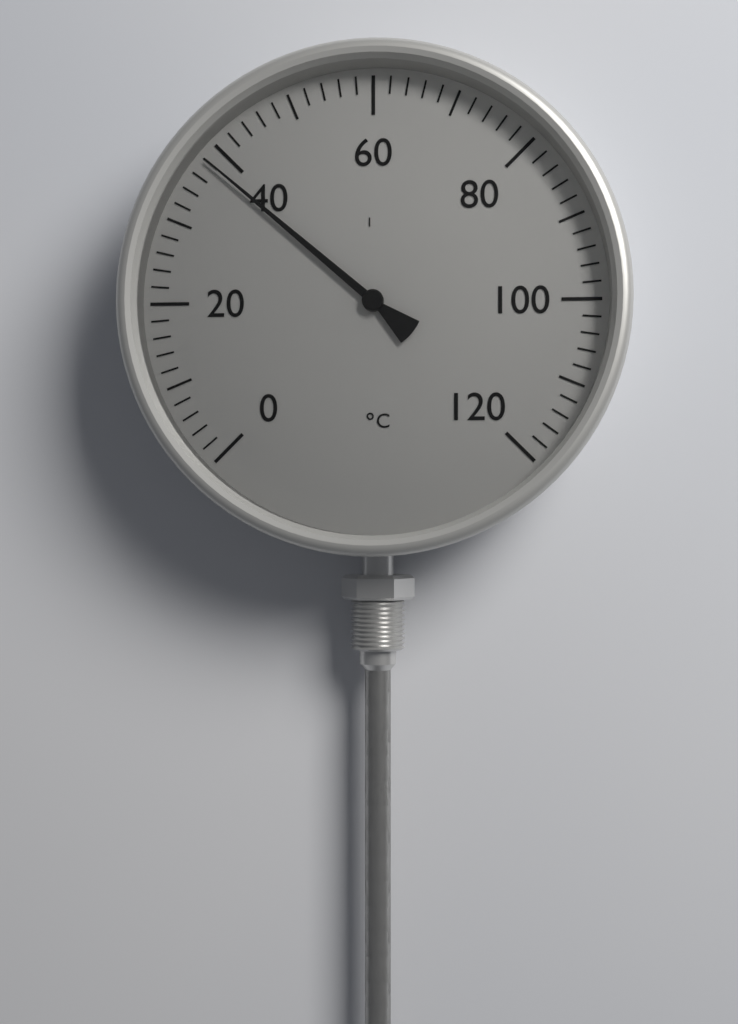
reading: 38 °C
